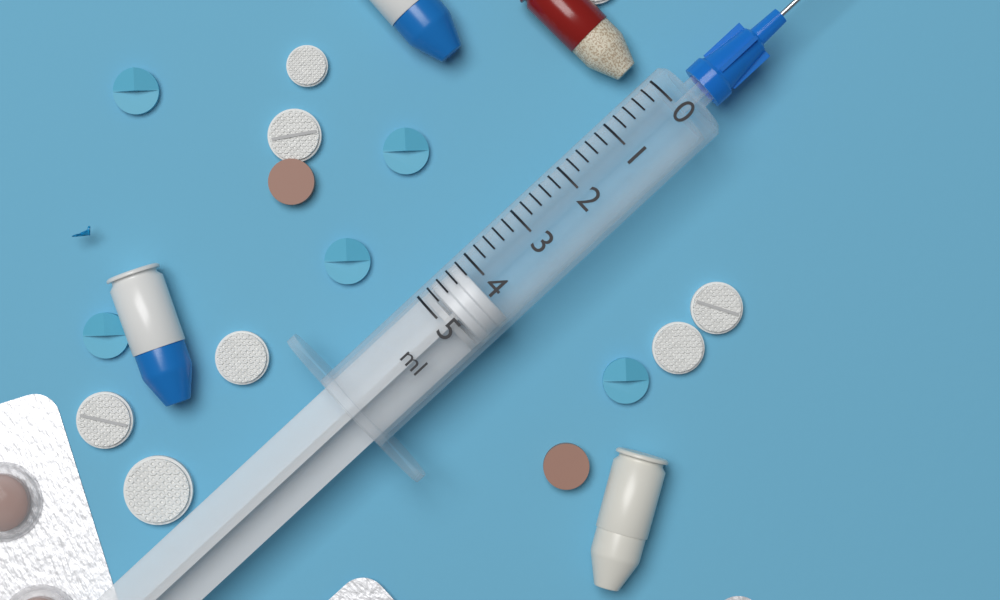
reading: 4.2 ml
